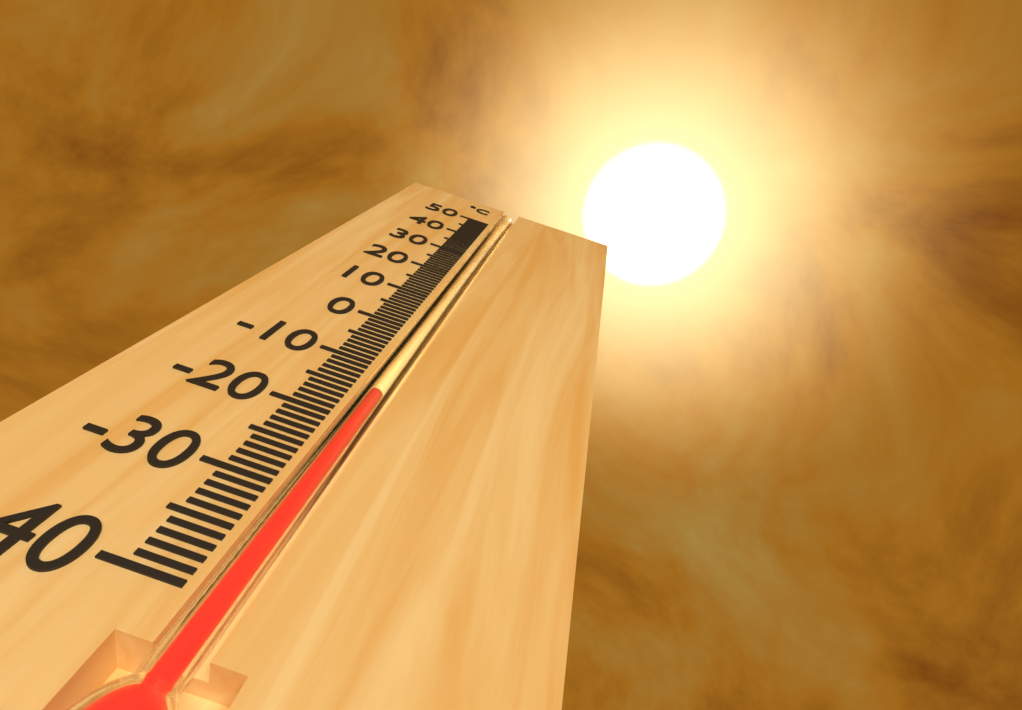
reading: -15 °C
